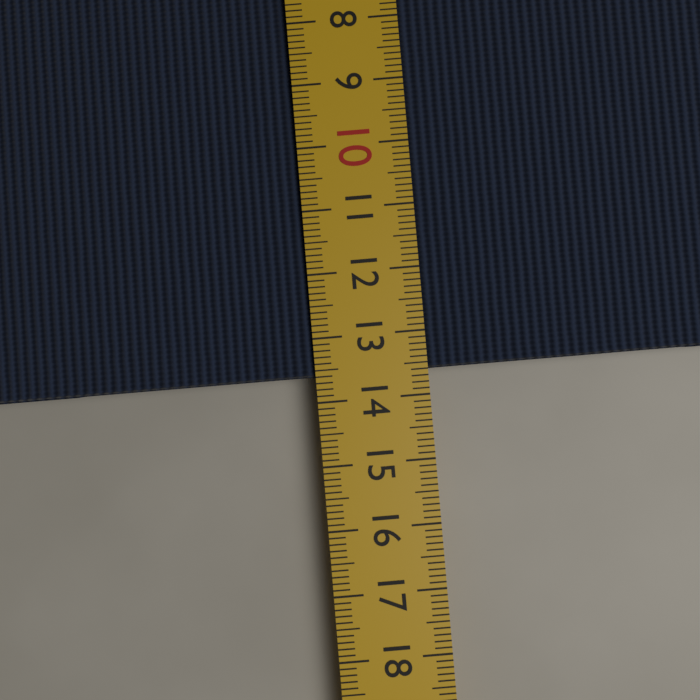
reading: 13.6 cm
